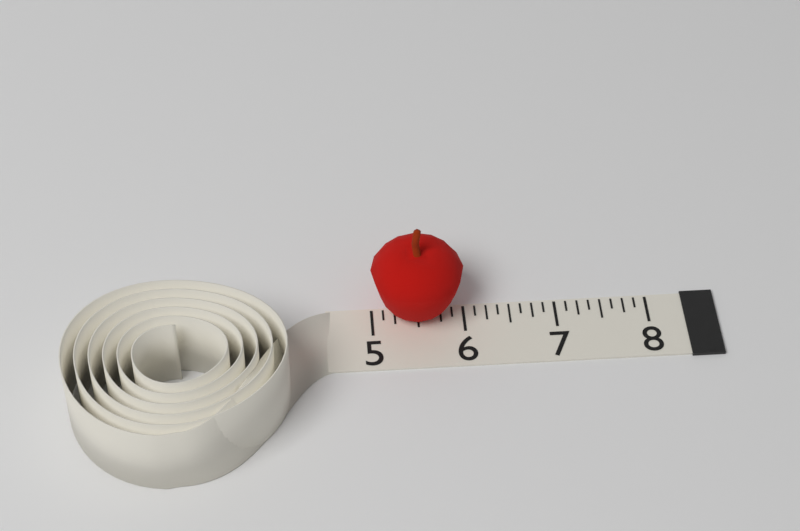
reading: 6.000 (no unit)
